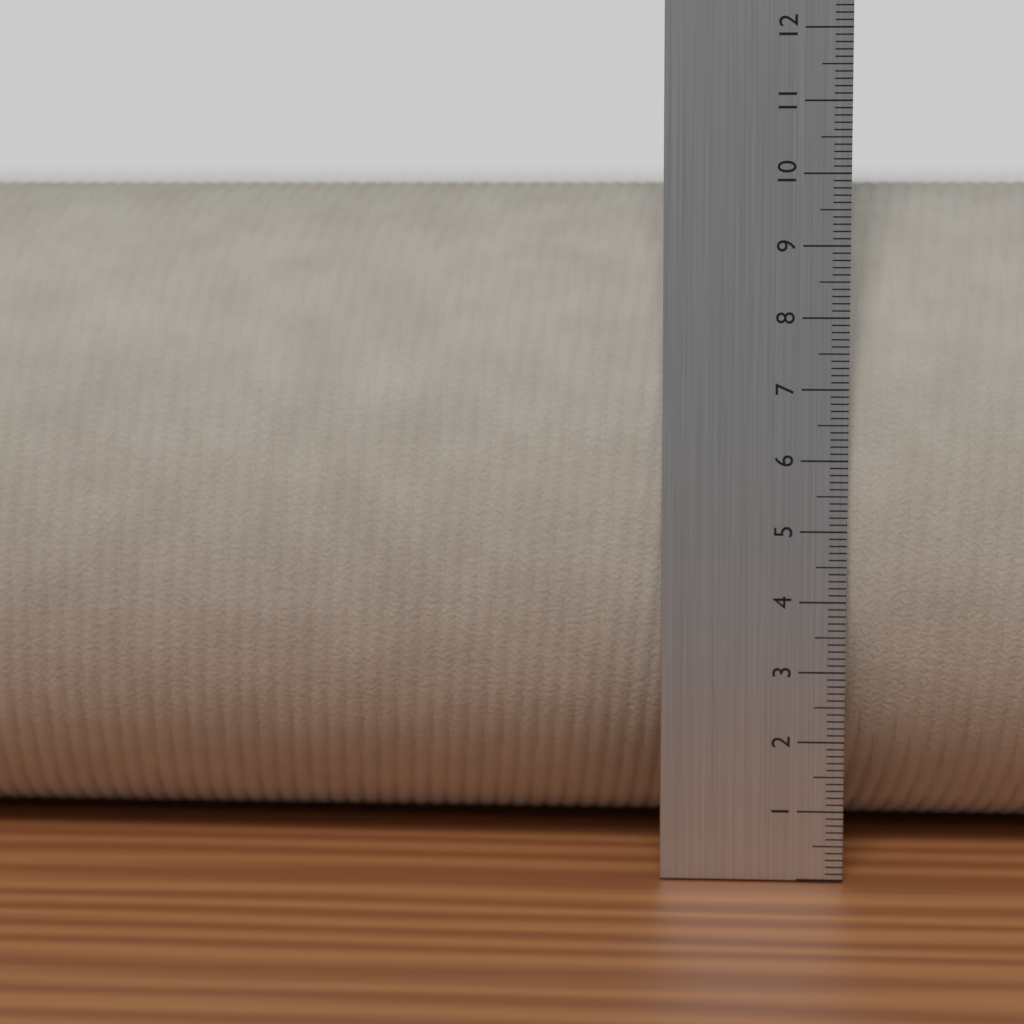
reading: 9.9 cm
